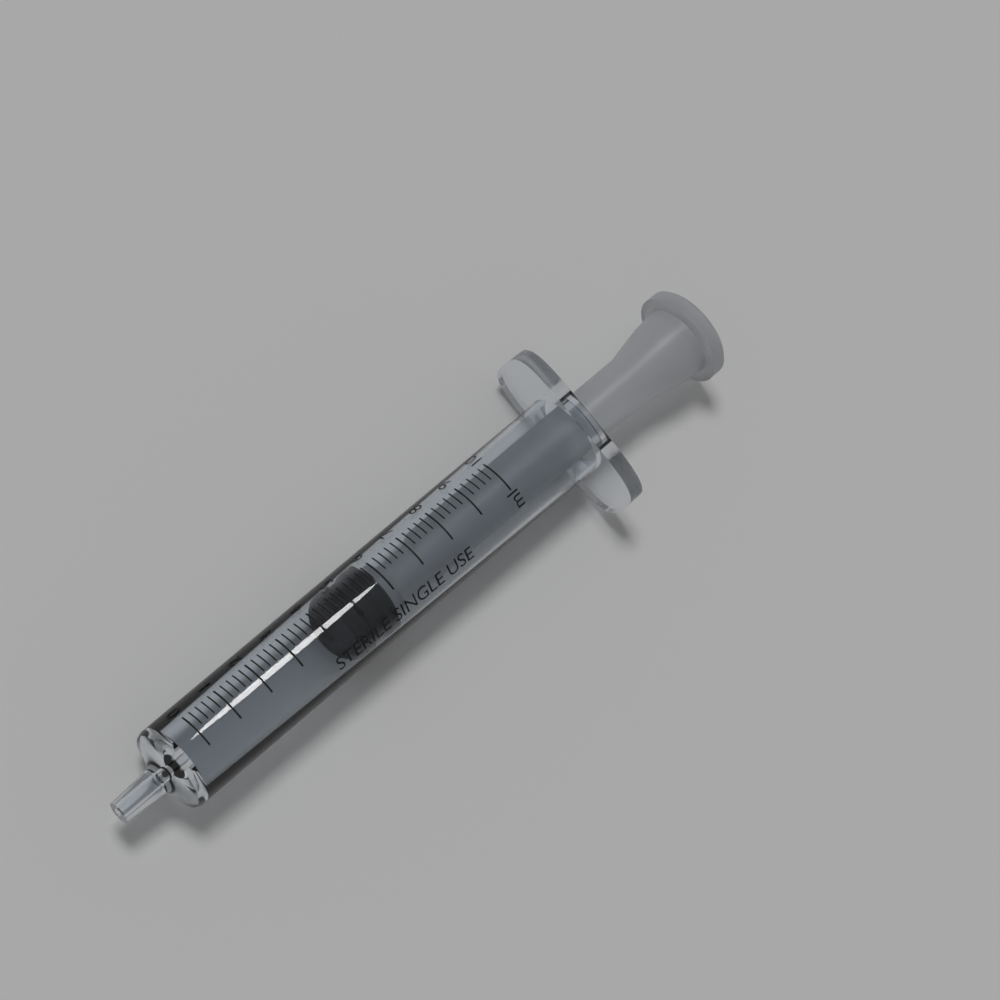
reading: 4.6 ml
